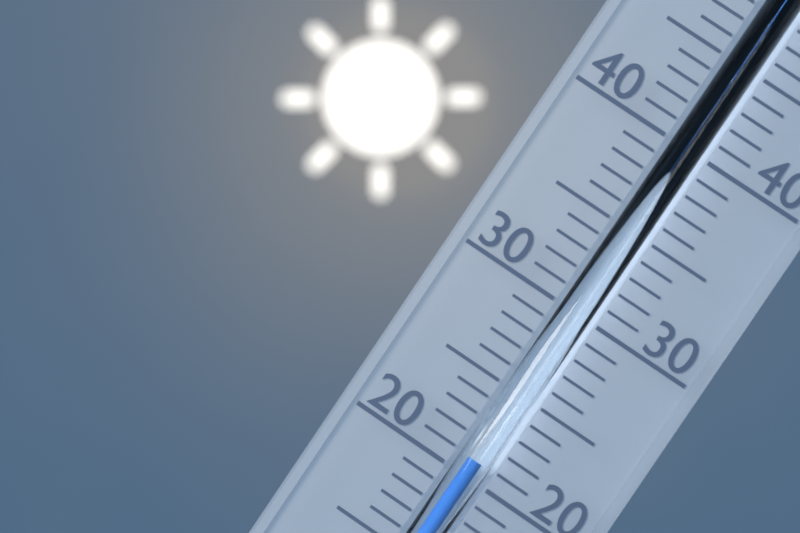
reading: 21 °C
